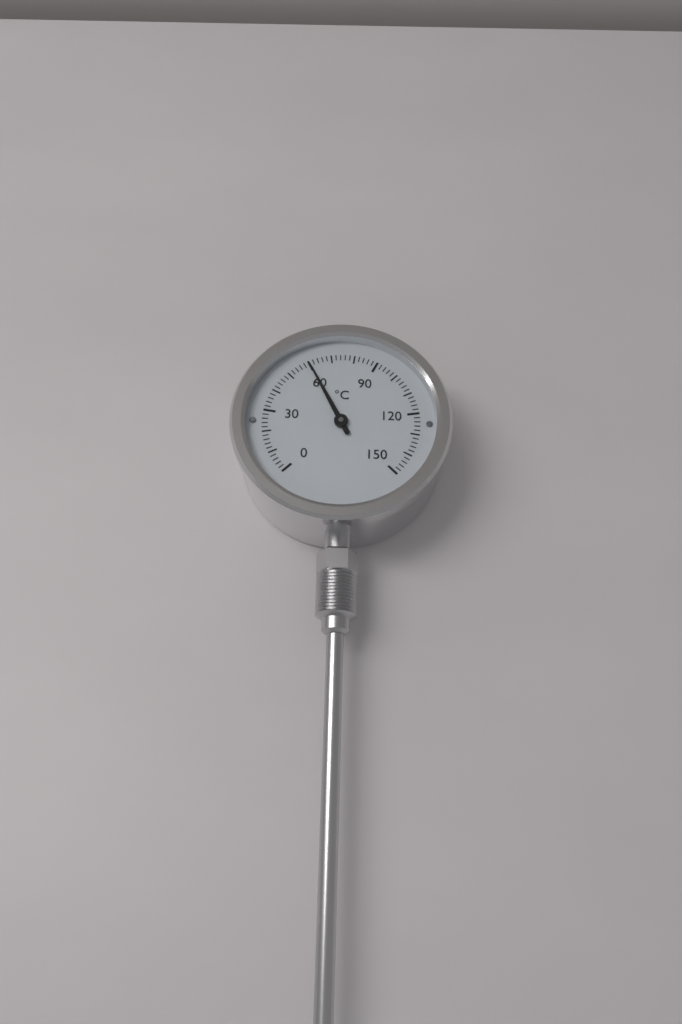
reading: 60 °C
